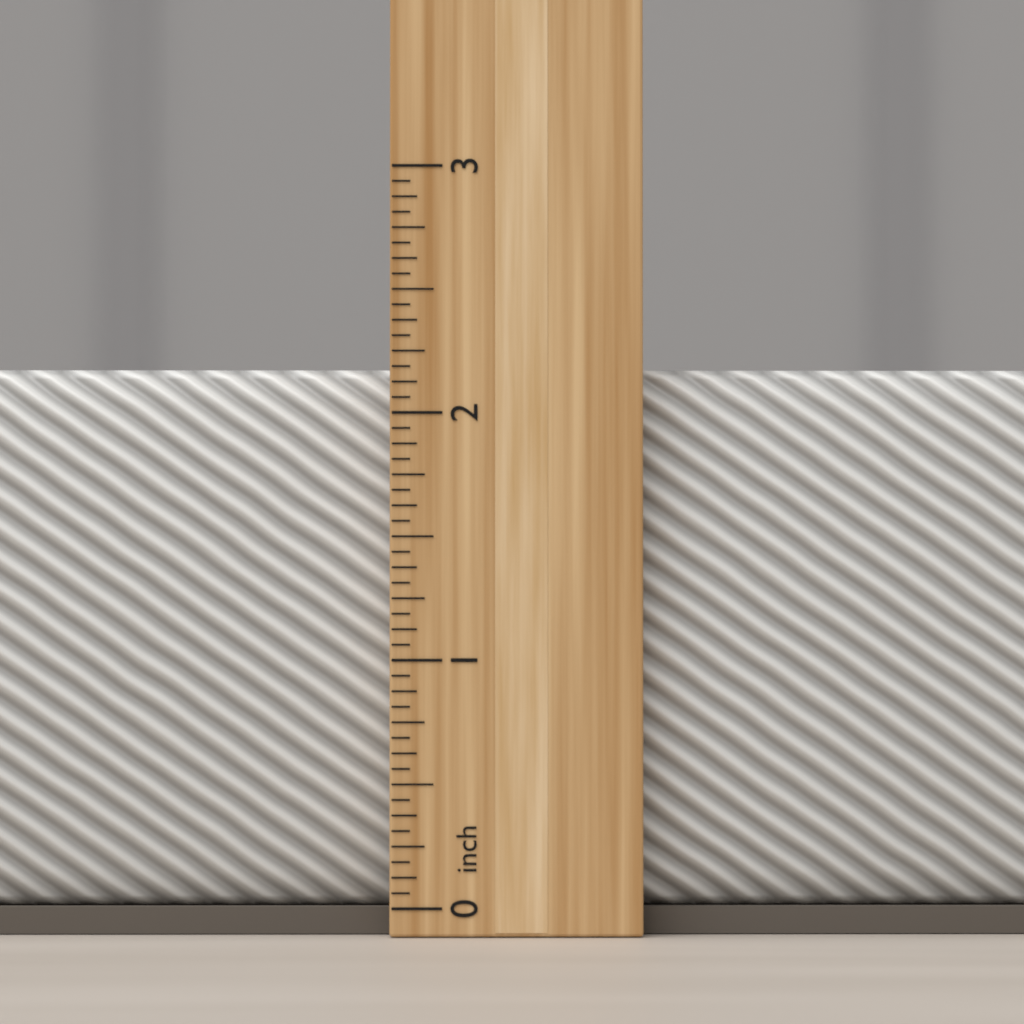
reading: 2.1875 inch
